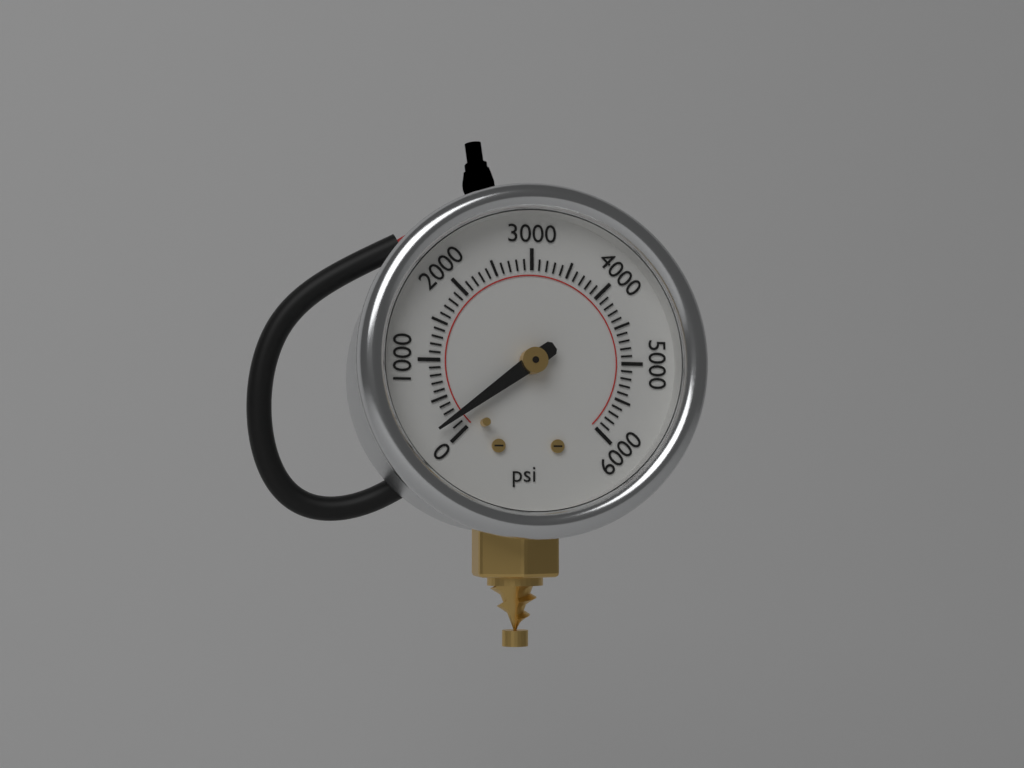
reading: 200 psi
